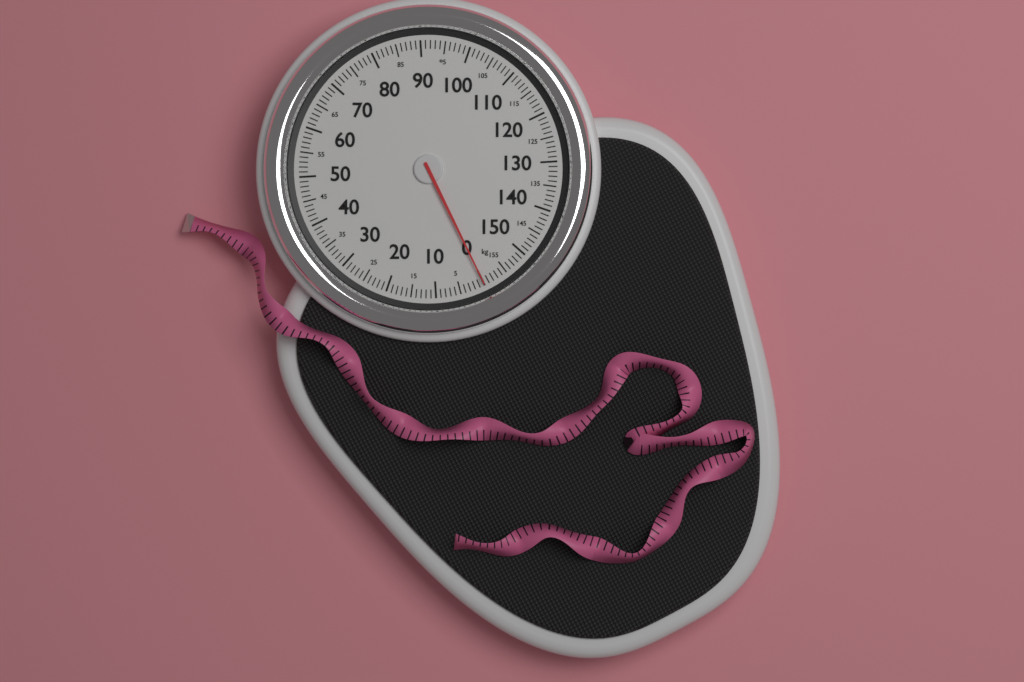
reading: 0 kg
